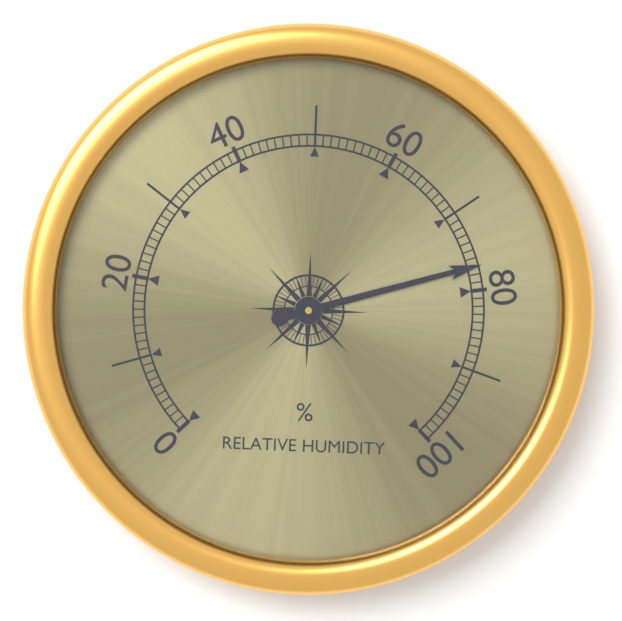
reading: 77 %
